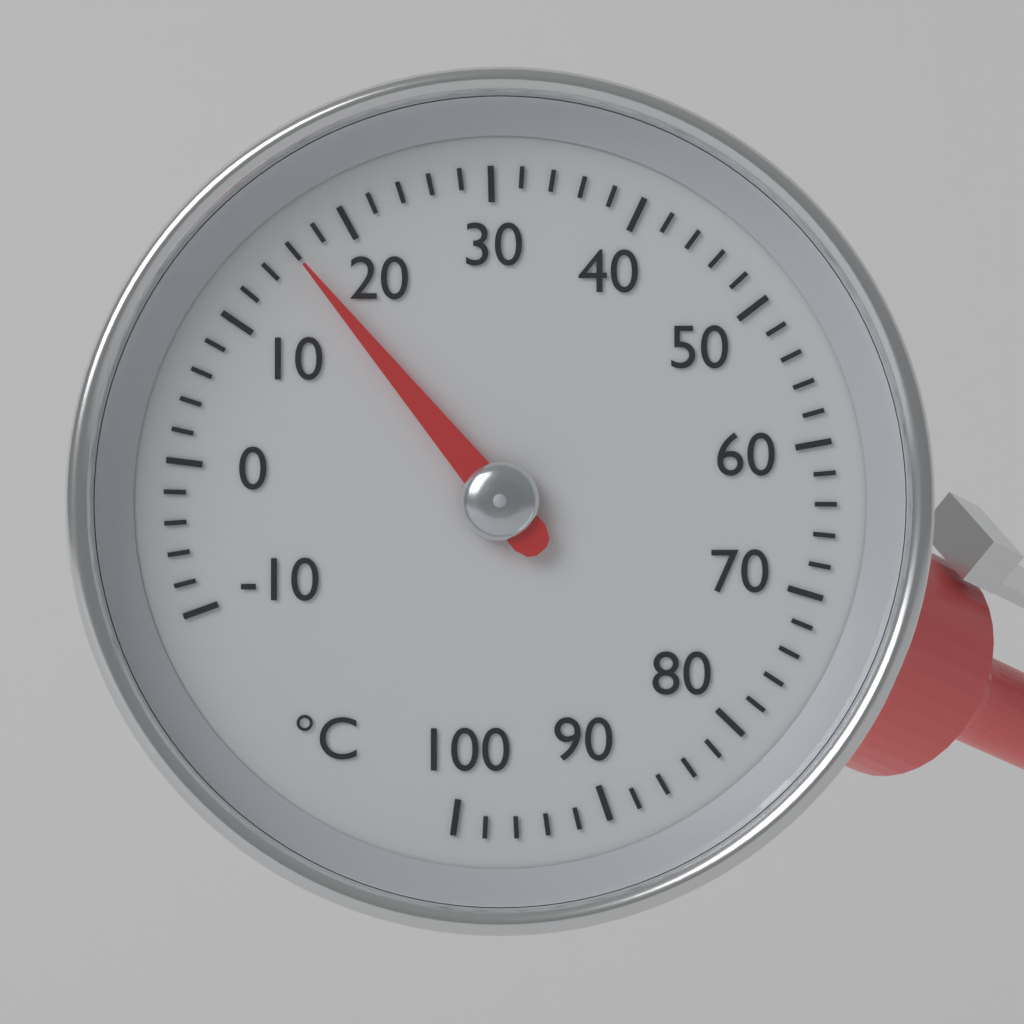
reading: 16 °C
